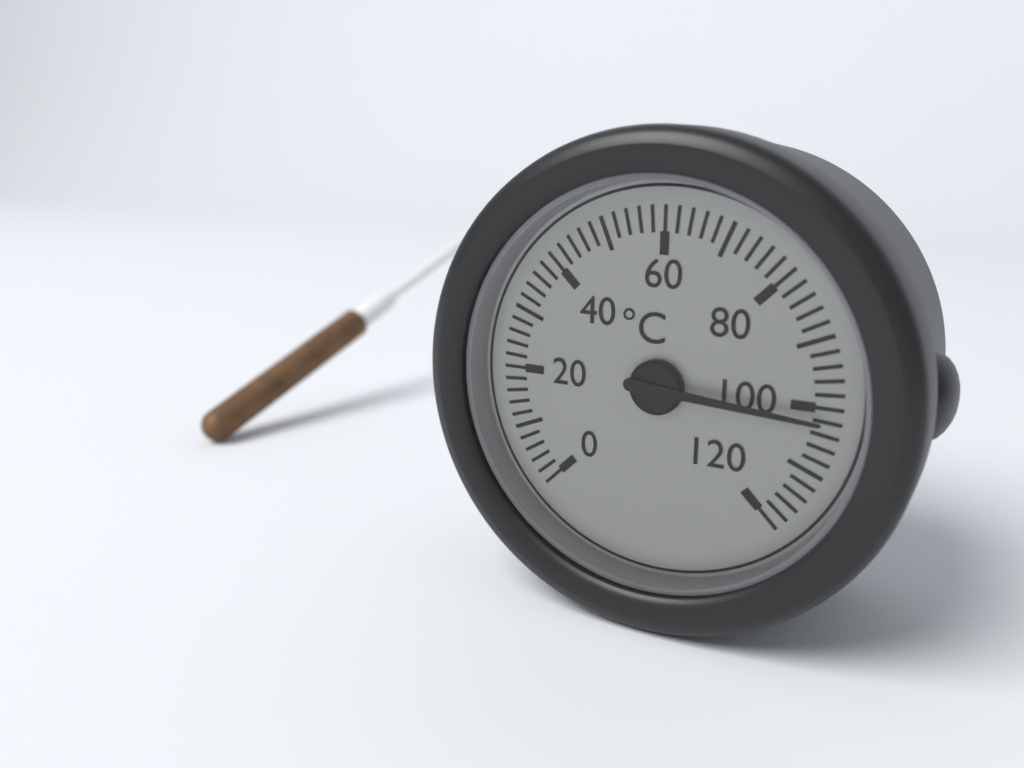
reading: 102 °C
